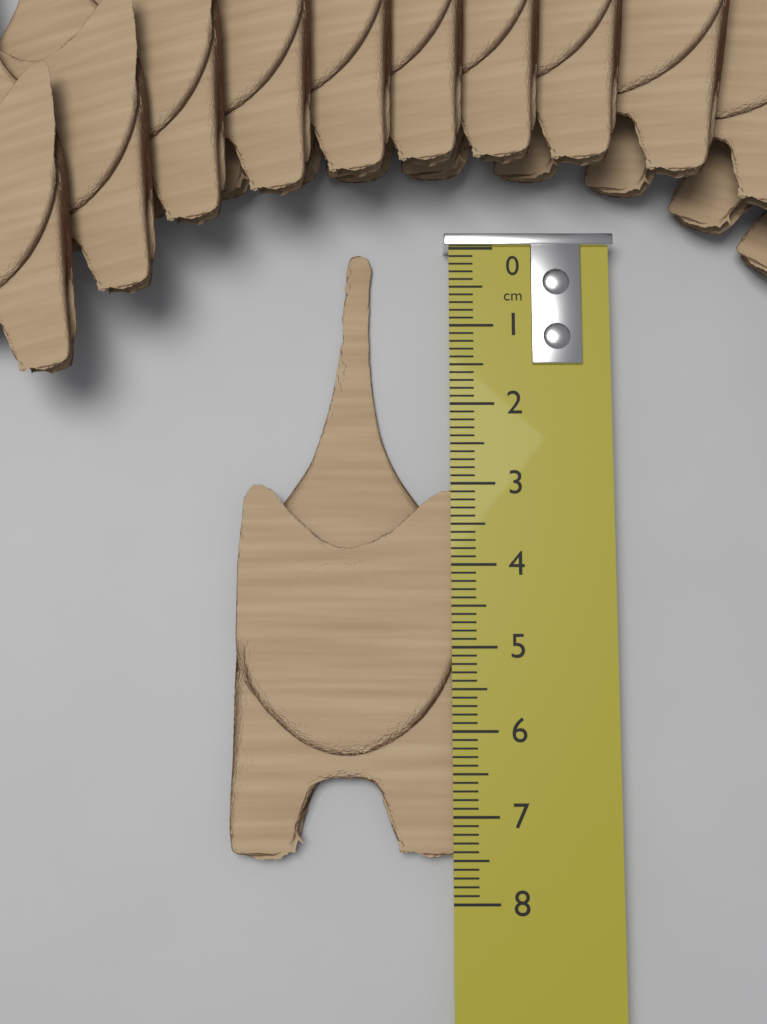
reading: 7.5 cm
